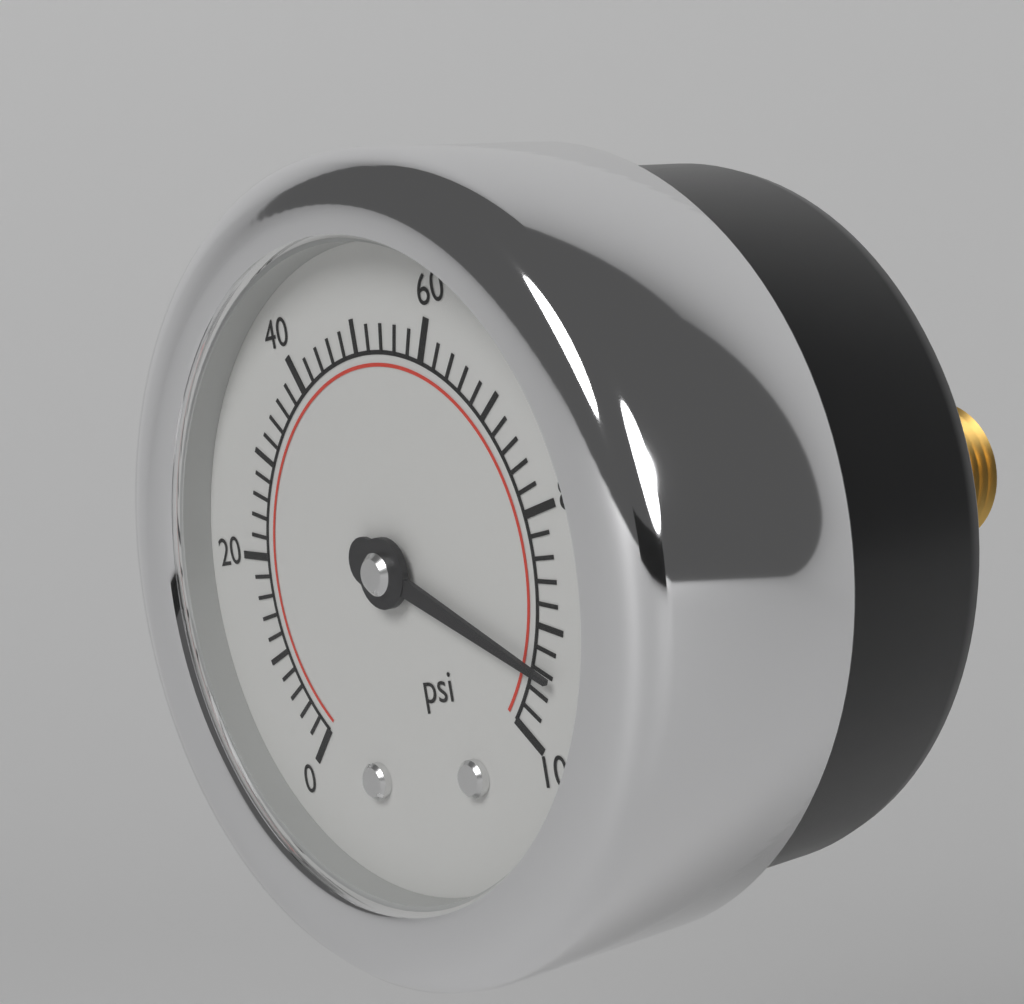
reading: 94 psi
